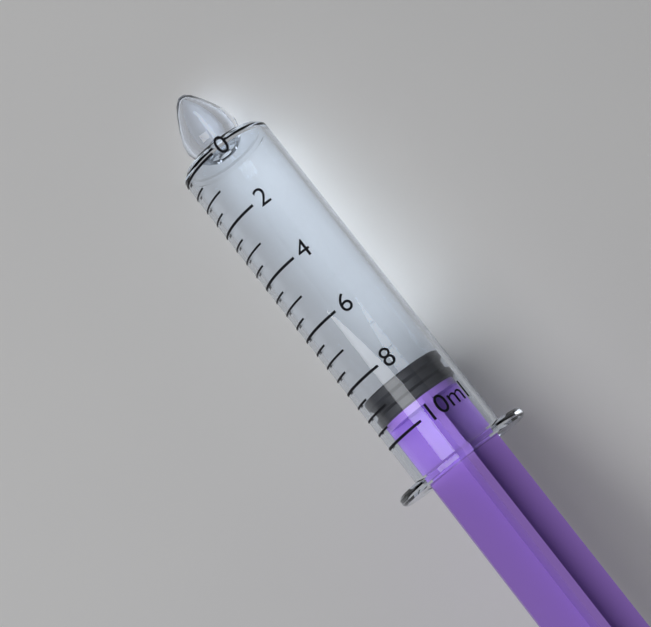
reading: 8.5 ml
